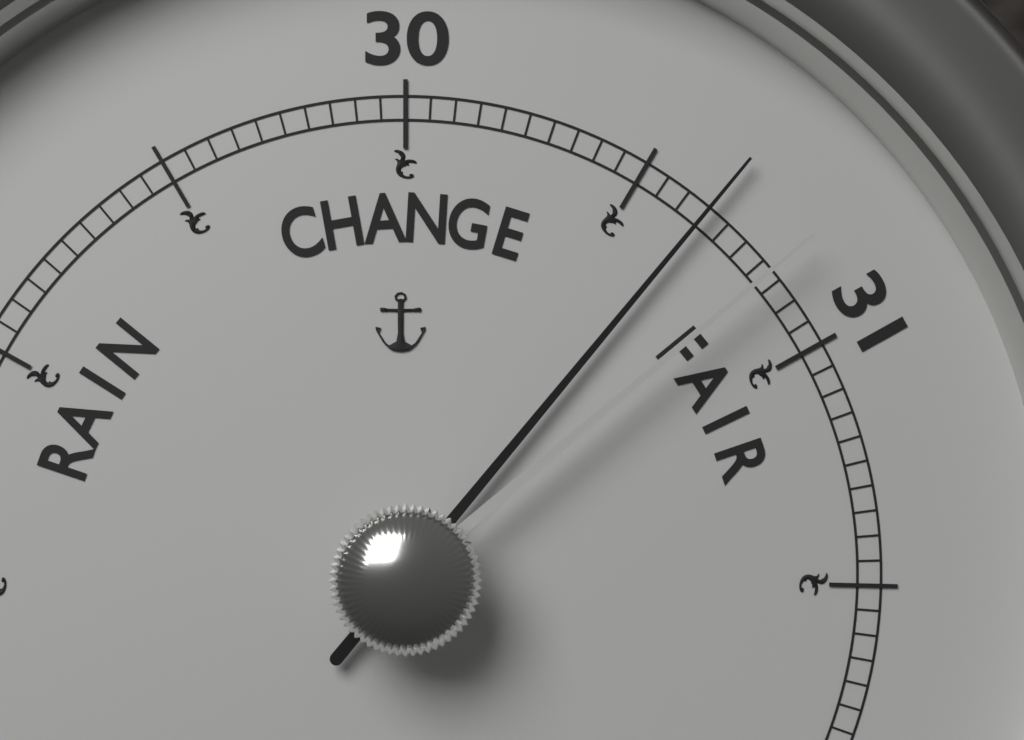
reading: 30.65 (no unit)
